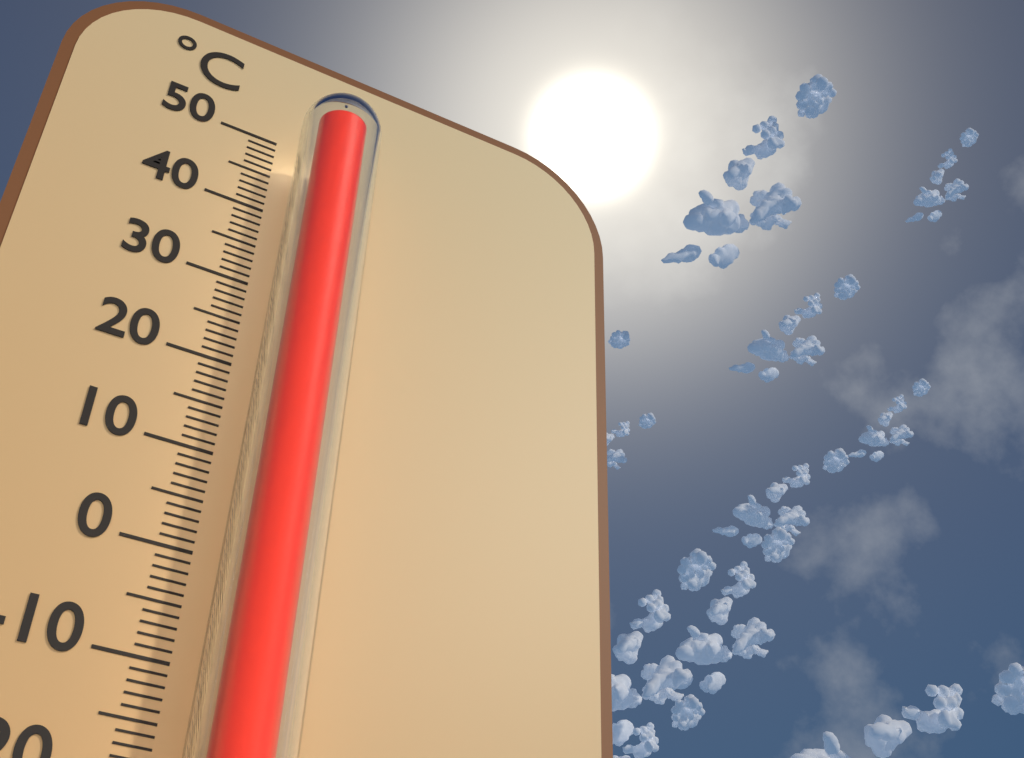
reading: 49 °C
